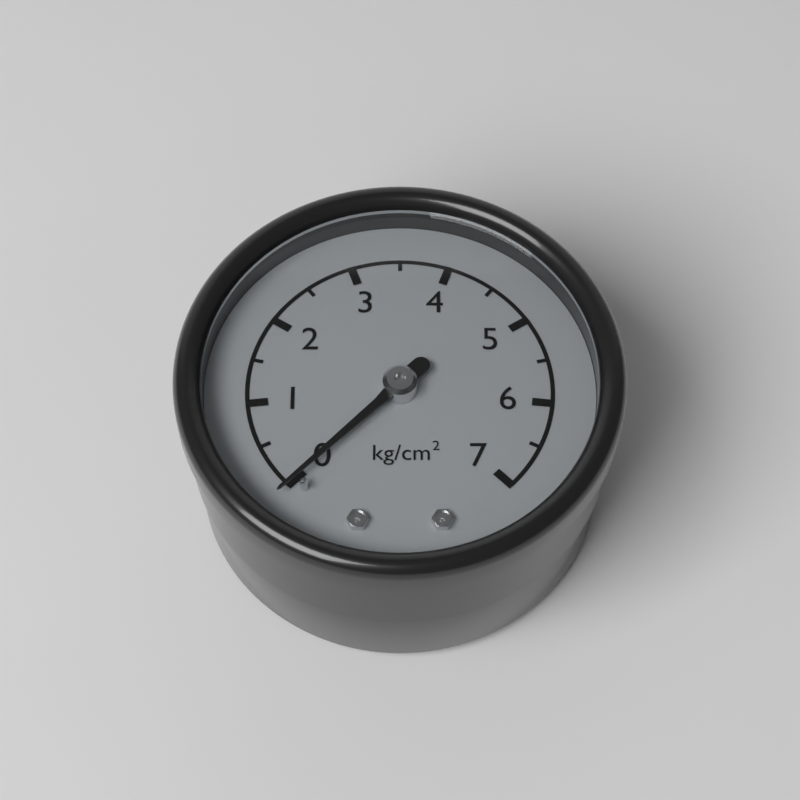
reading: 0.0 kg/cm²
